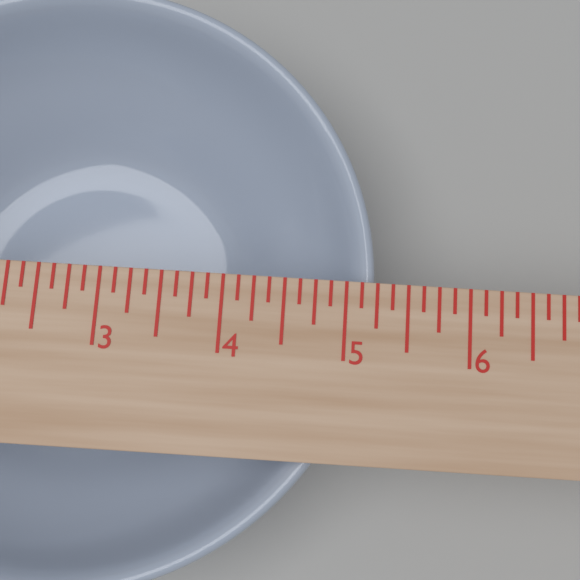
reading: 5.250 in
